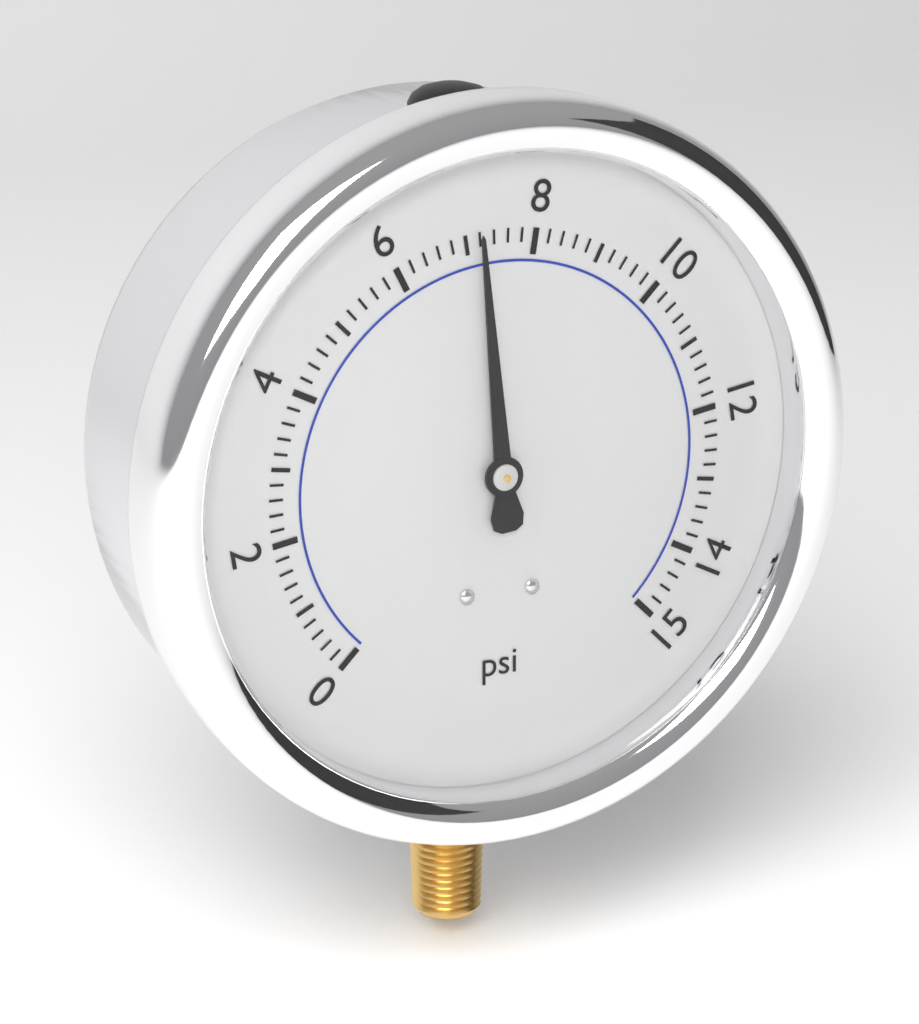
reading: 7.2 psi
